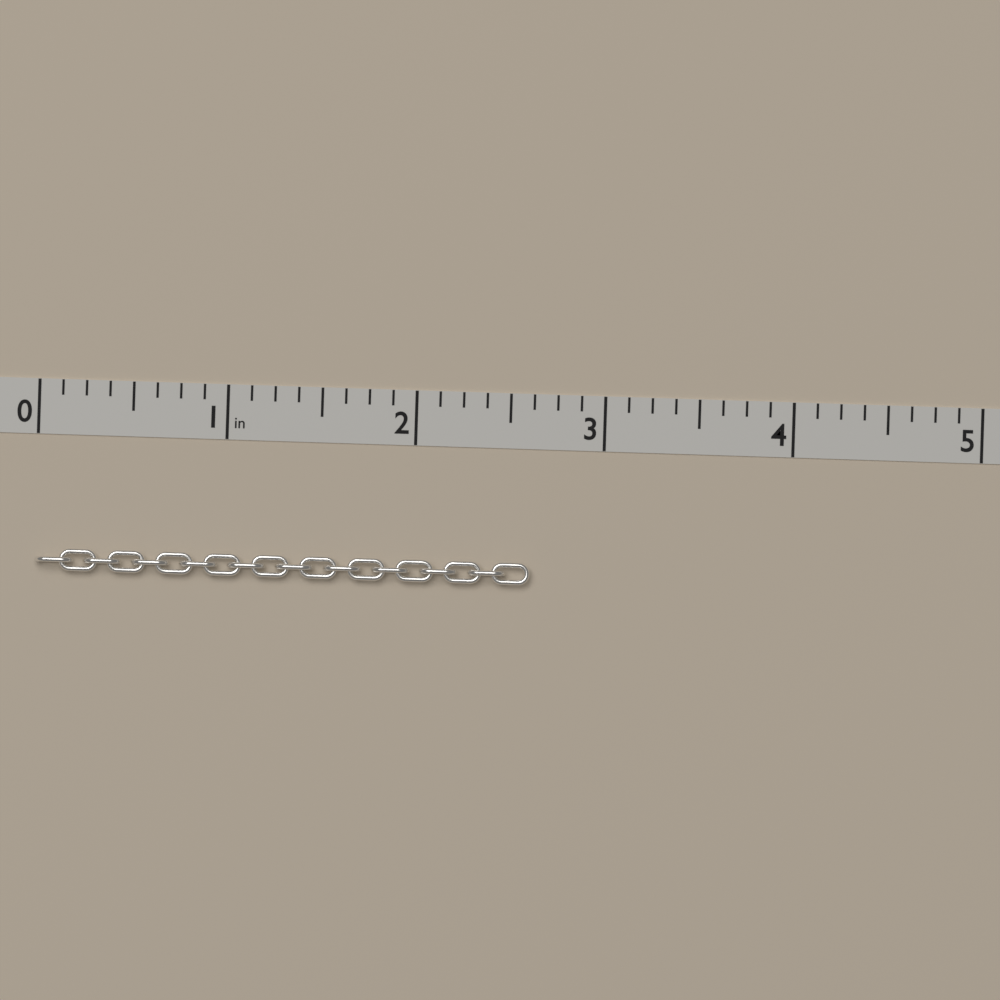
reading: 2.625 in
